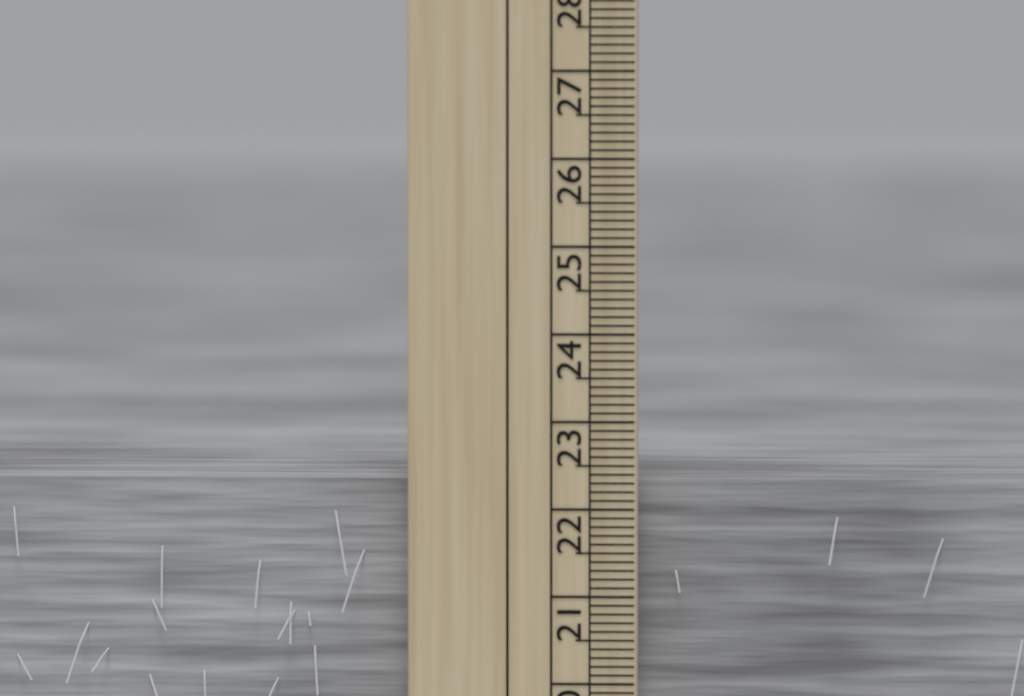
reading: 22.3 cm
